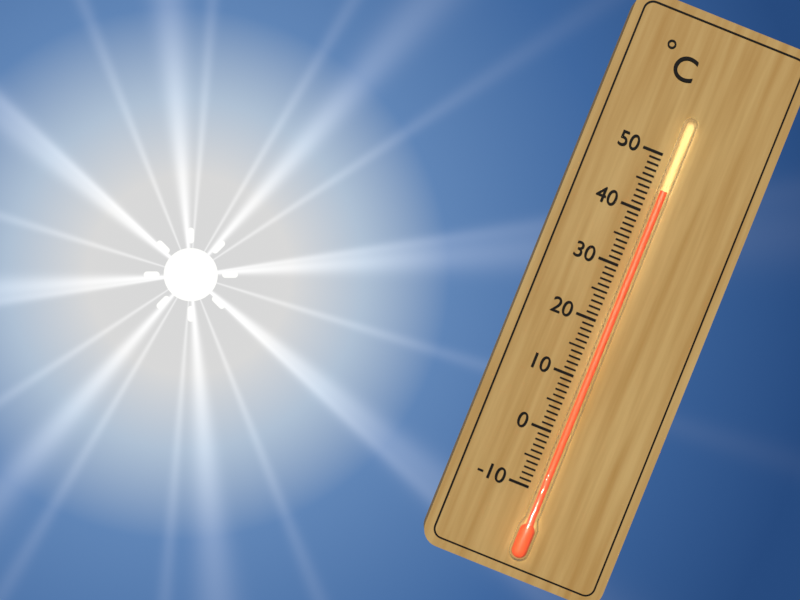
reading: 44 °C
